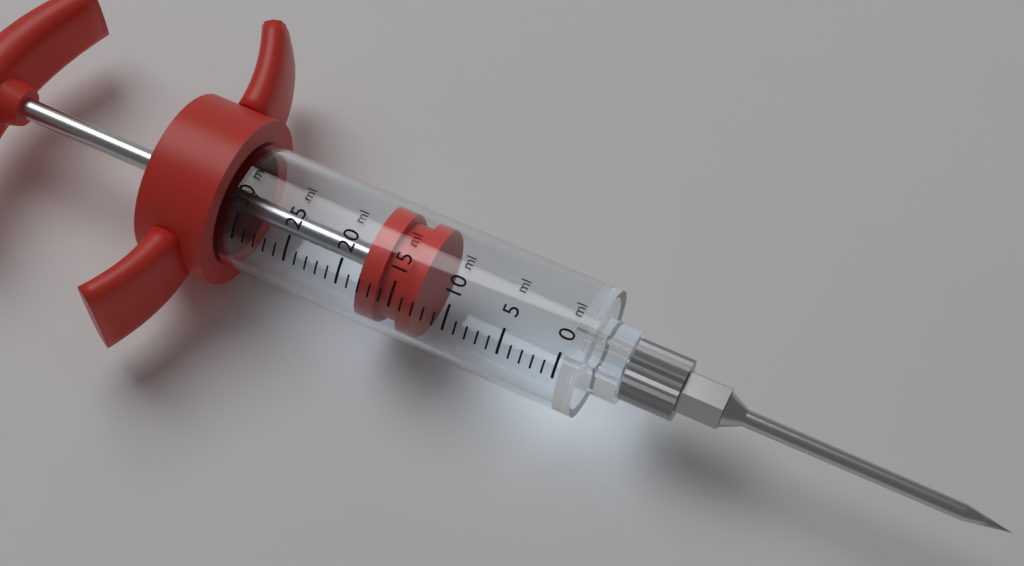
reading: 13 ml
